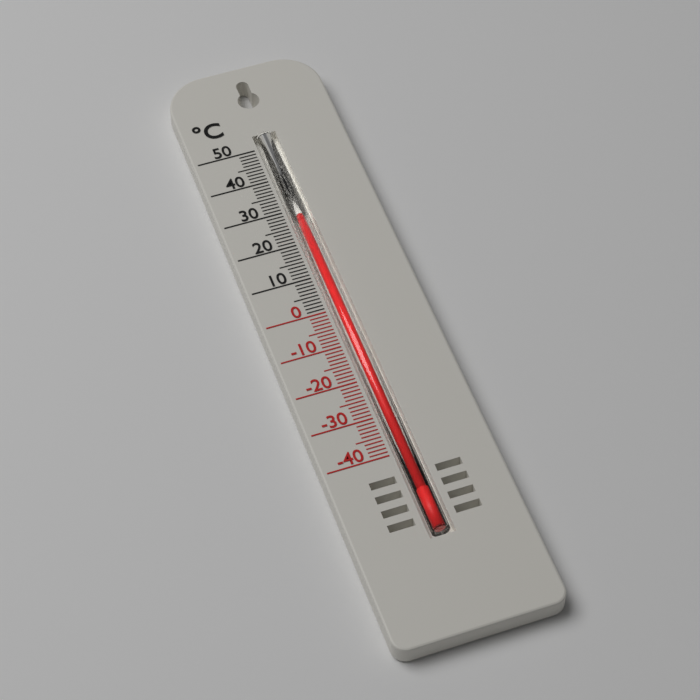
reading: 28 °C
